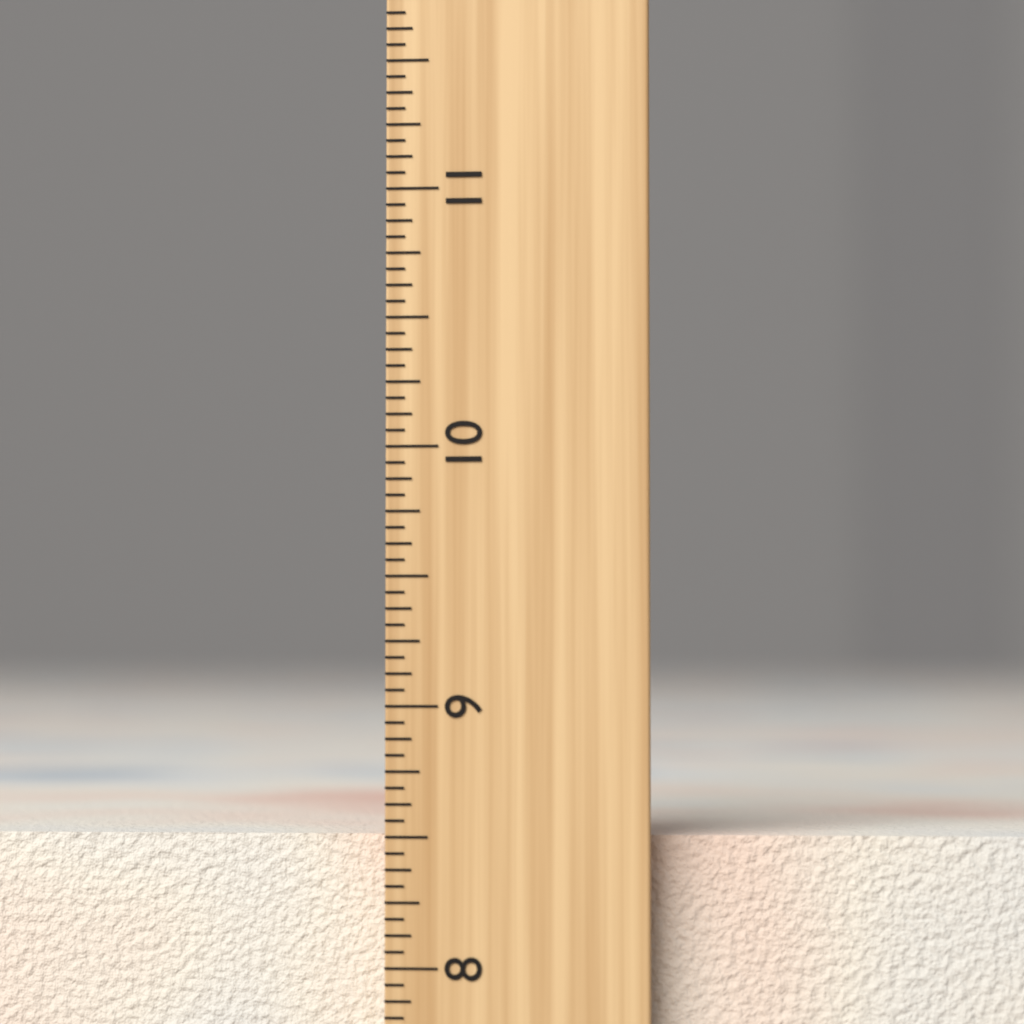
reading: 8.5000 inch
